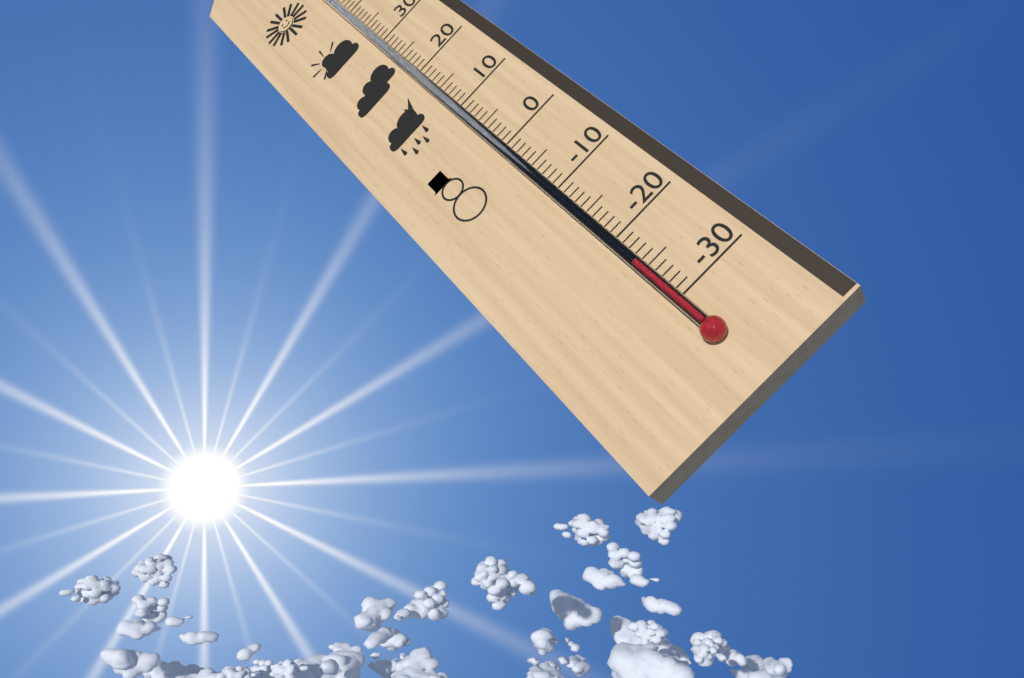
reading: -24 °C
